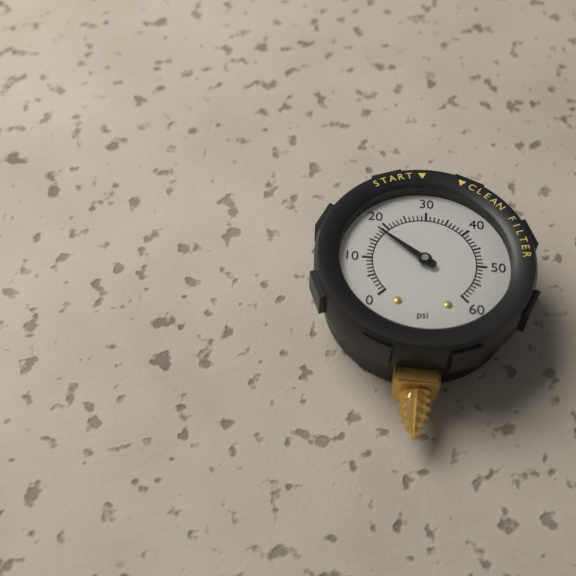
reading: 18 psi
